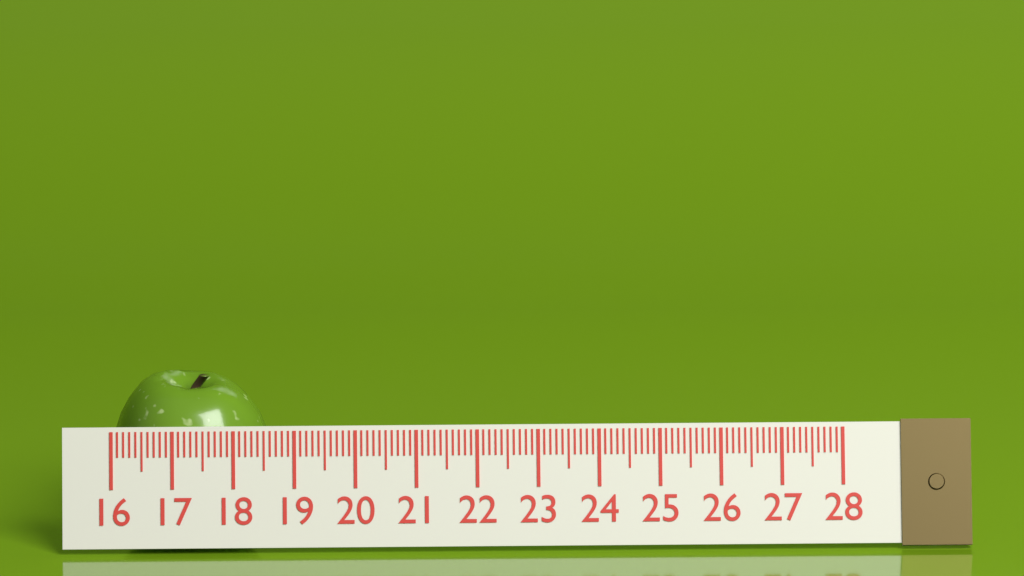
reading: 18.6 (no unit)
